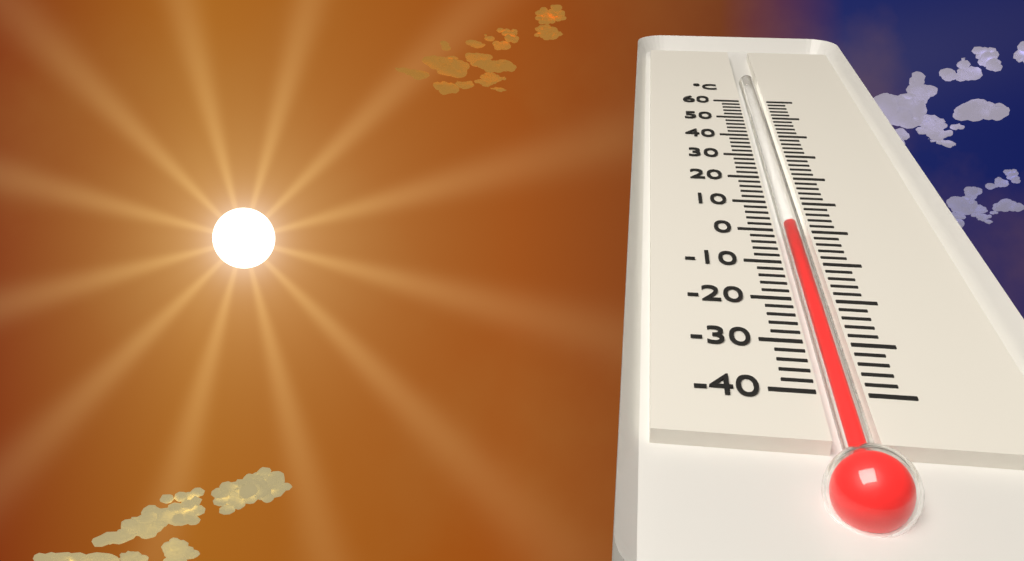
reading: 2 °C
